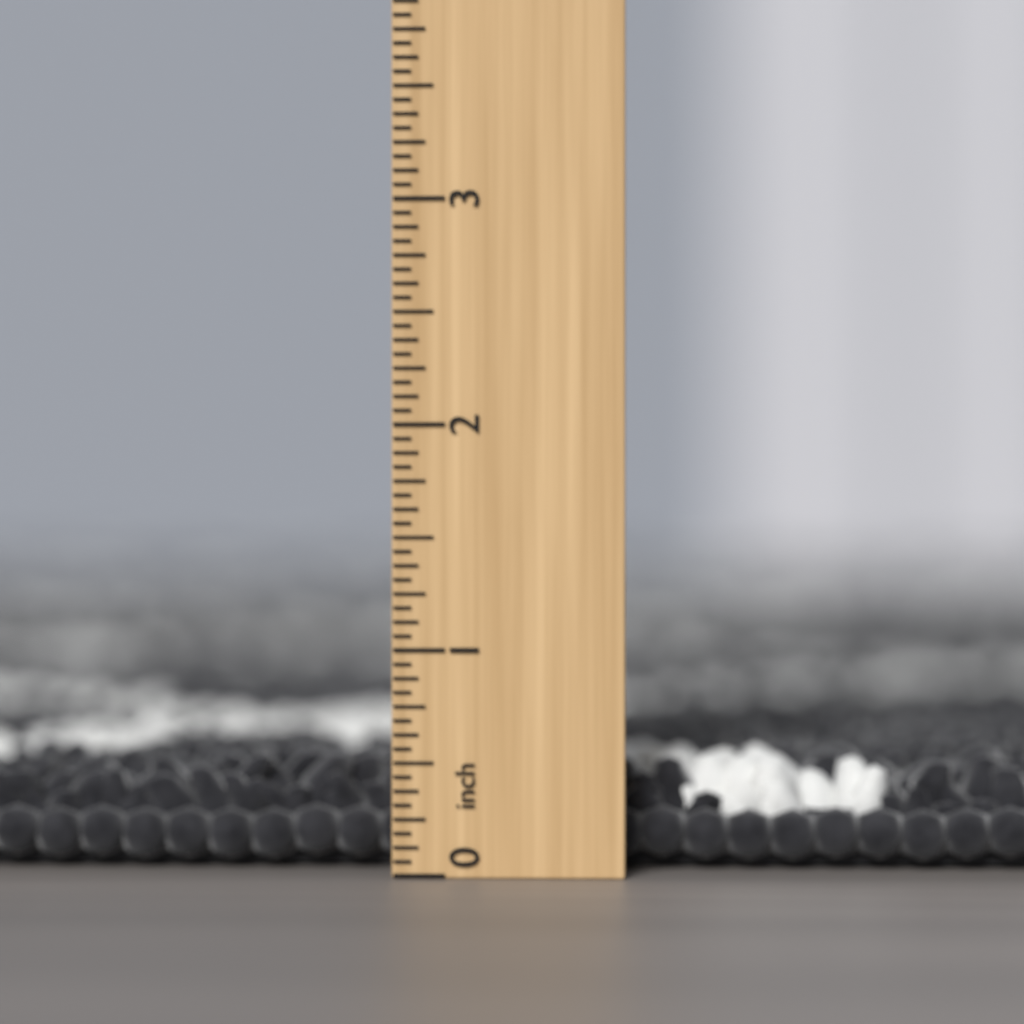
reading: 0.5000 inch
